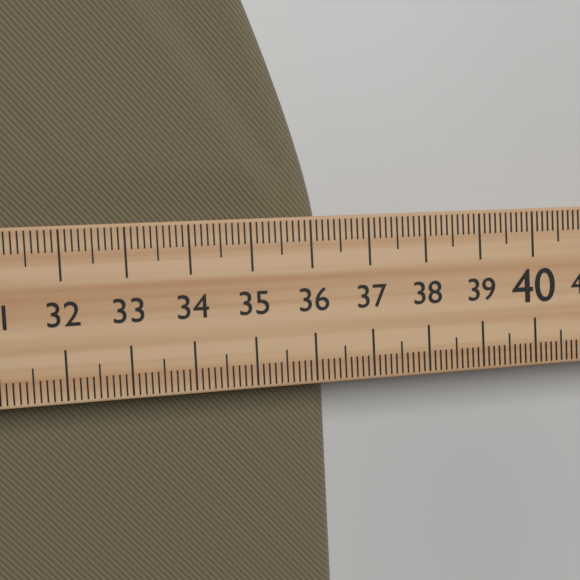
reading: 36.3 (no unit)
